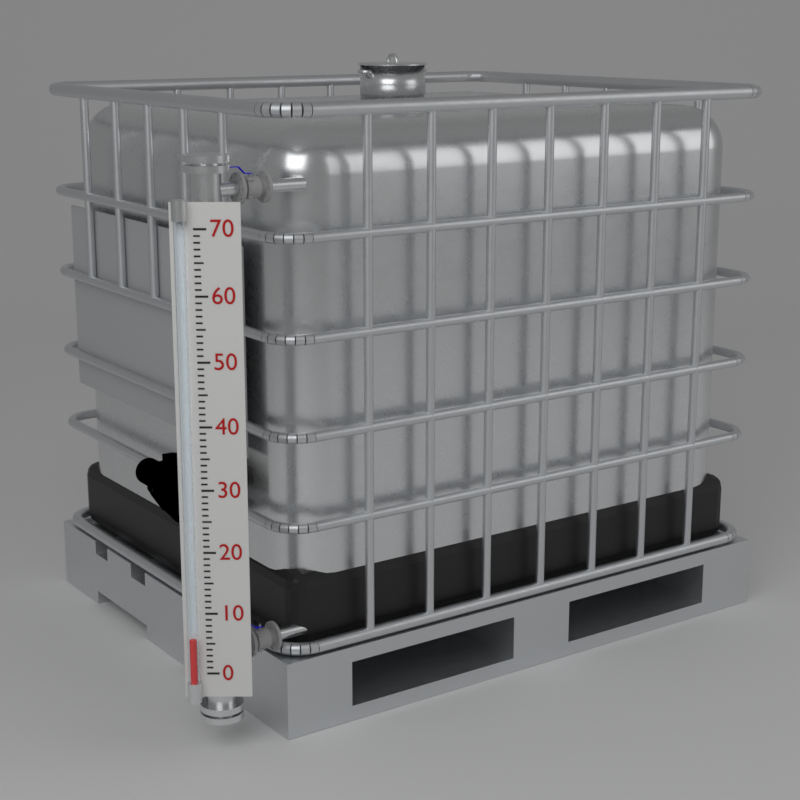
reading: 6 (no unit)
